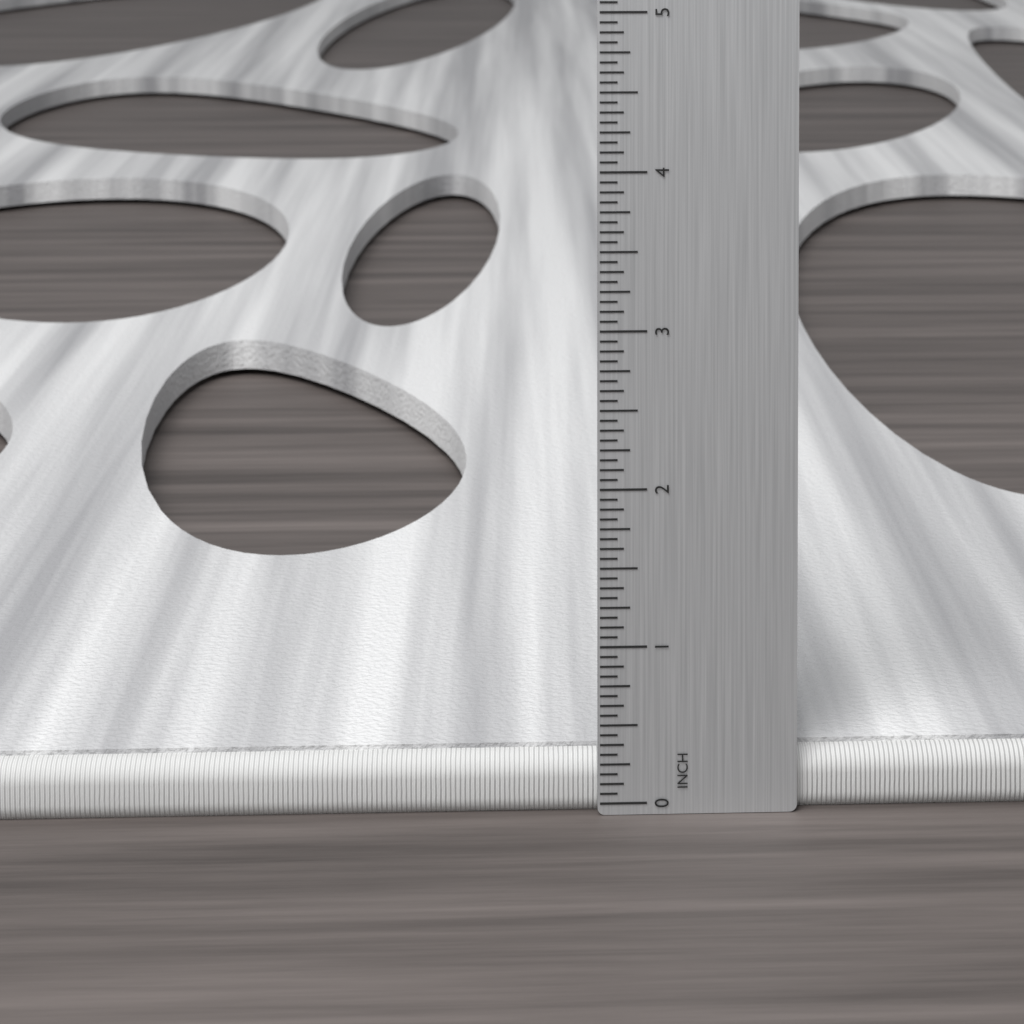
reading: 0.3125 in
